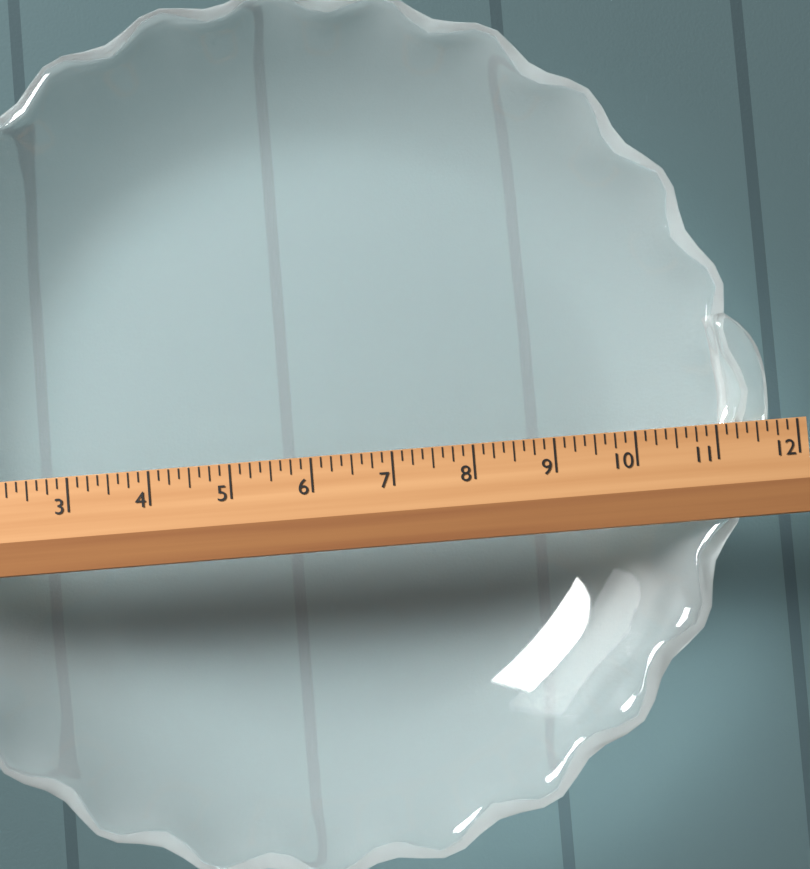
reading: 11.750 (no unit)
